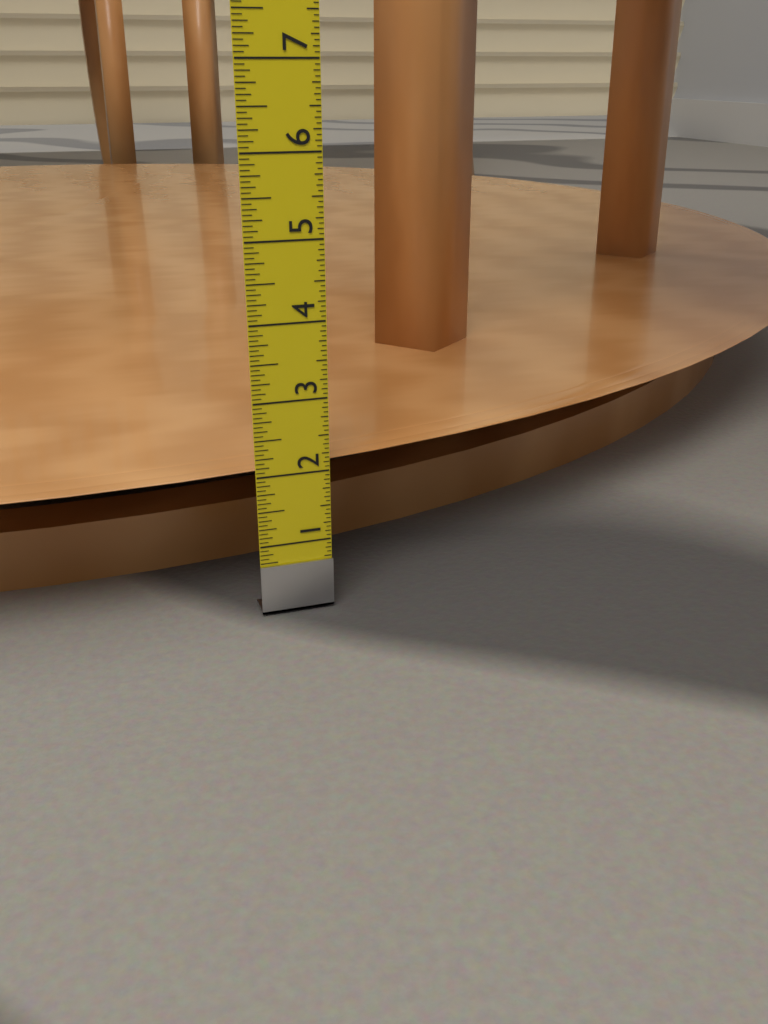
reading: 2.0625 in
